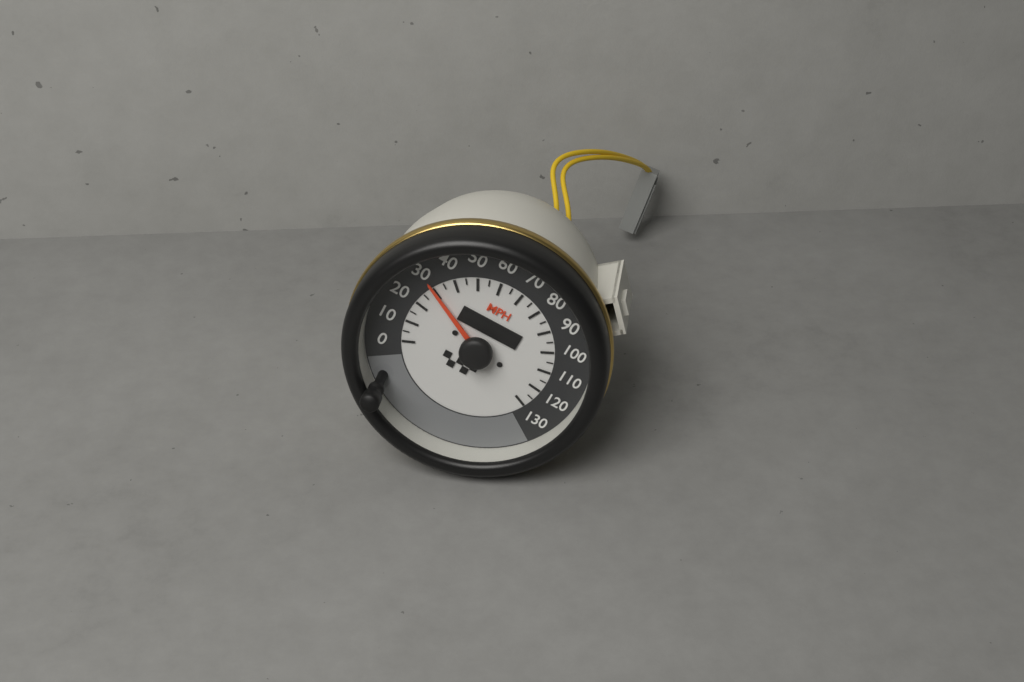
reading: 30 MPH
